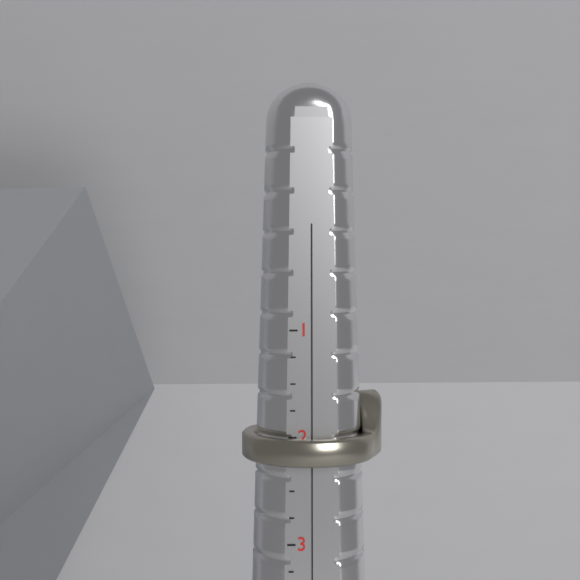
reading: 2.25 (no unit)
